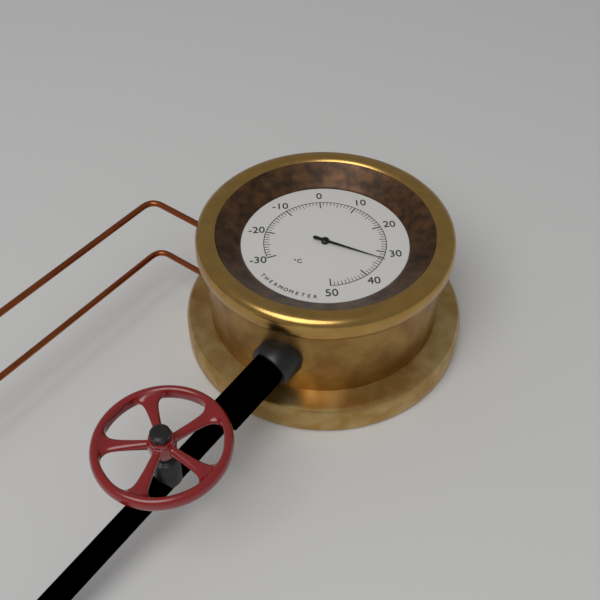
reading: 33 °C
